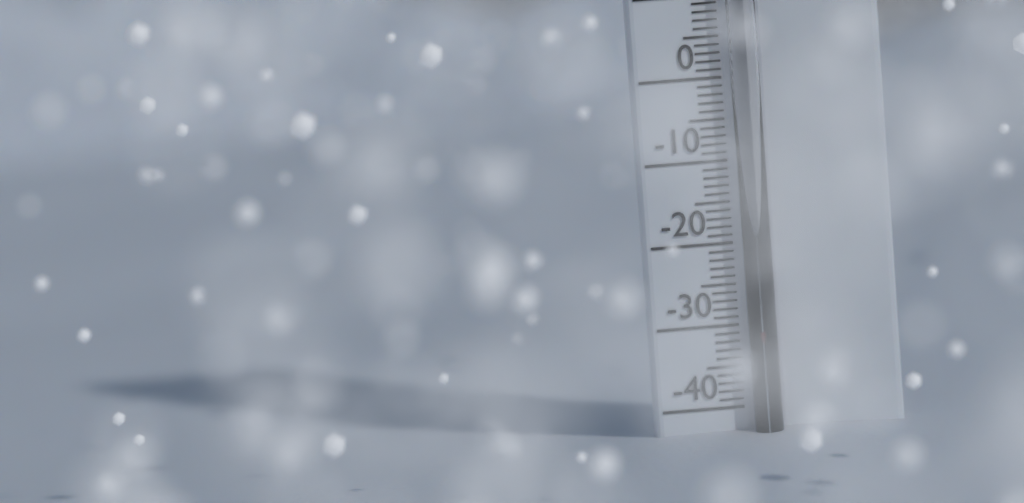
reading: -30 °C
